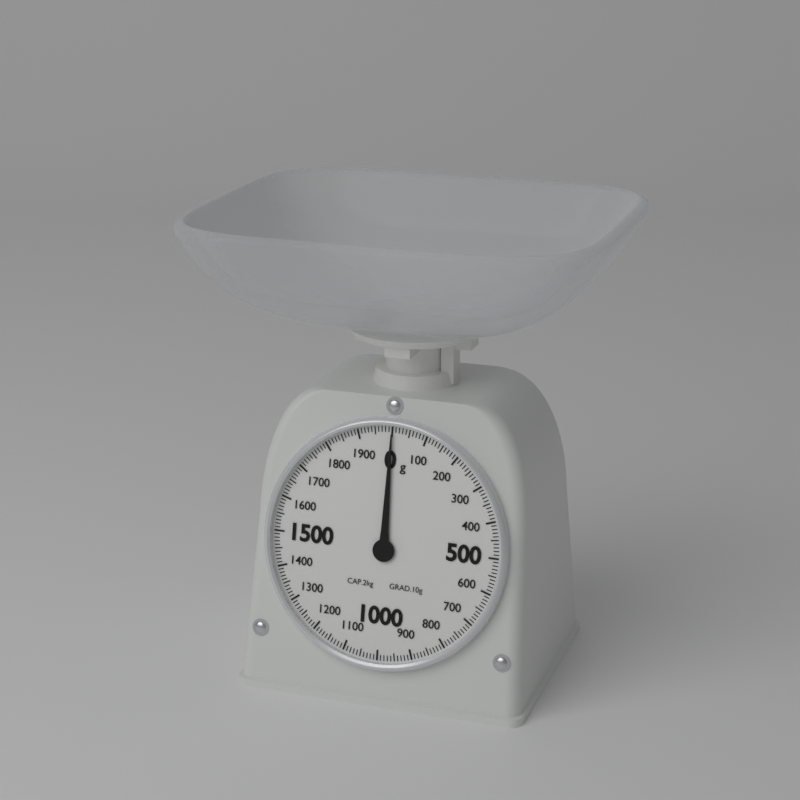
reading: 0 g
